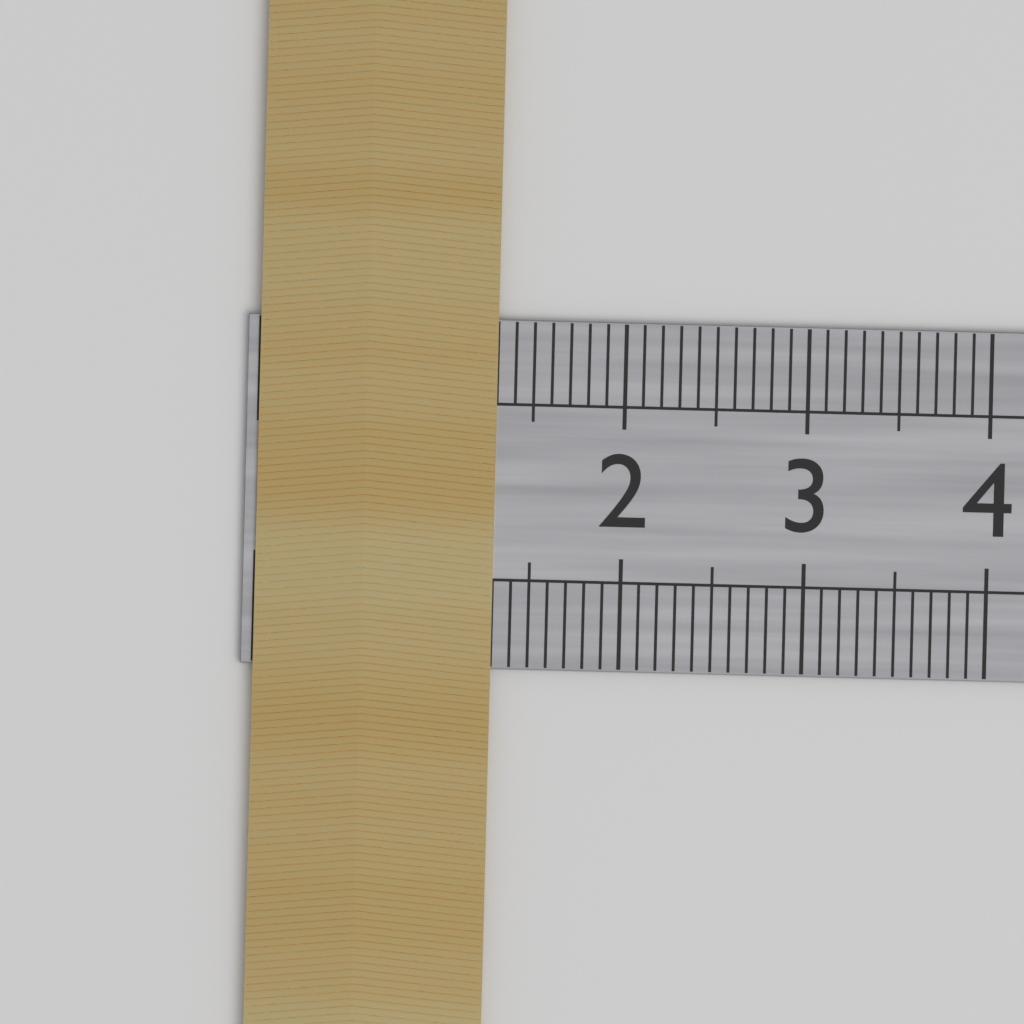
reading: 1.3 cm
